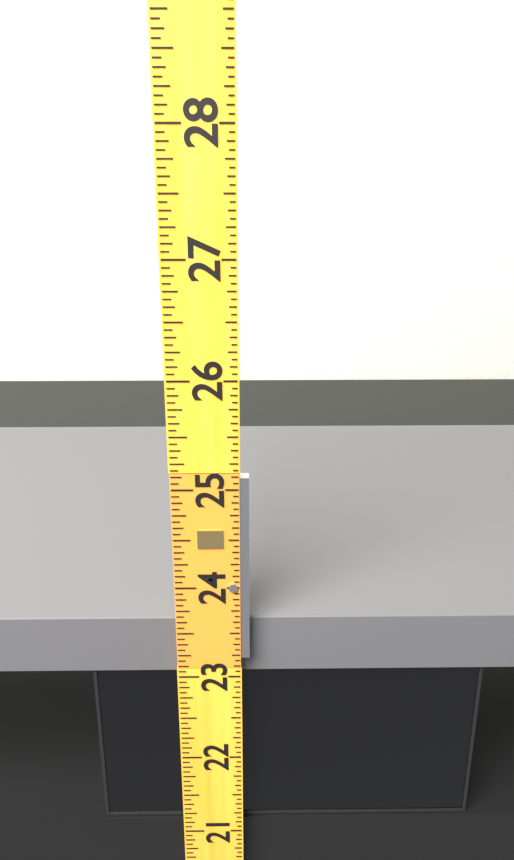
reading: 23.5625 (no unit)
